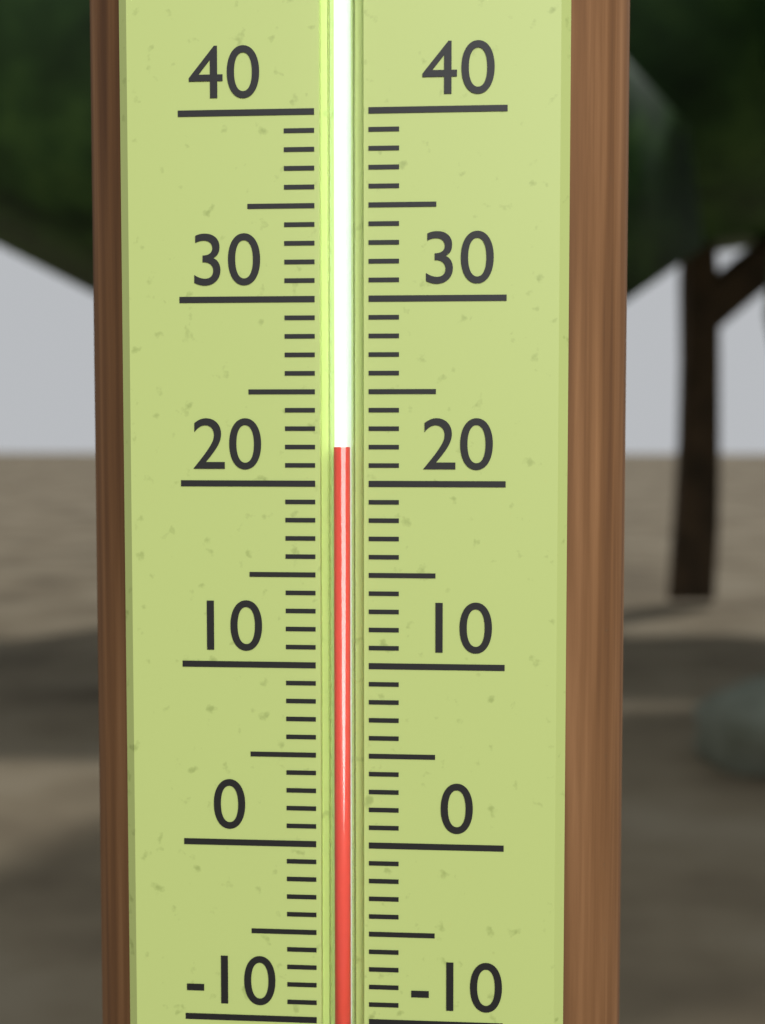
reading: 22 (no unit)
